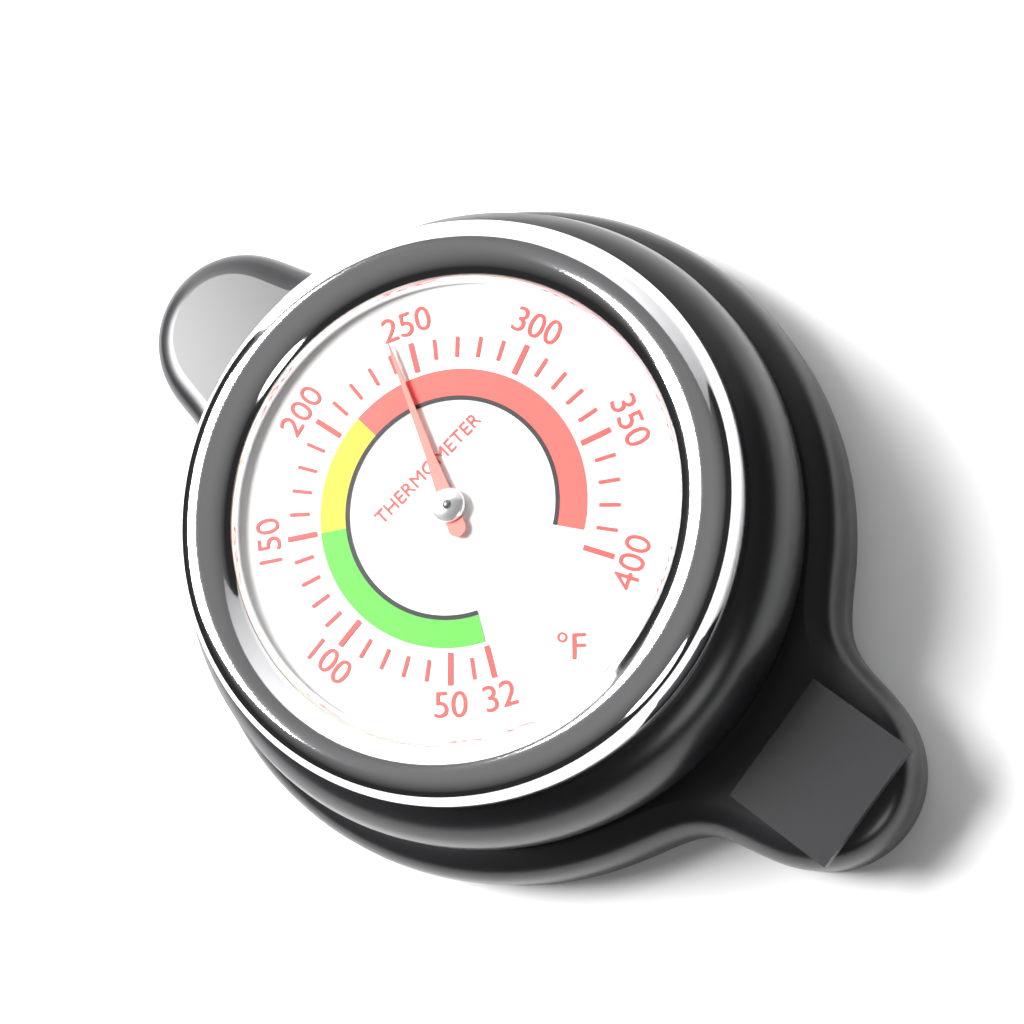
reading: 242 °F
